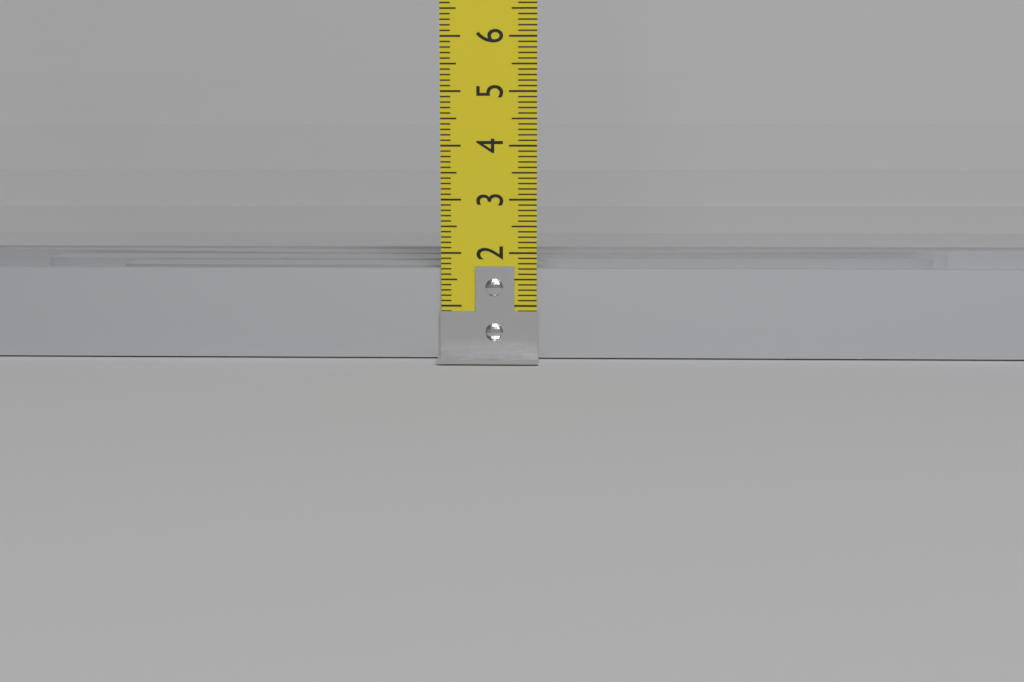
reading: 1.7 cm
